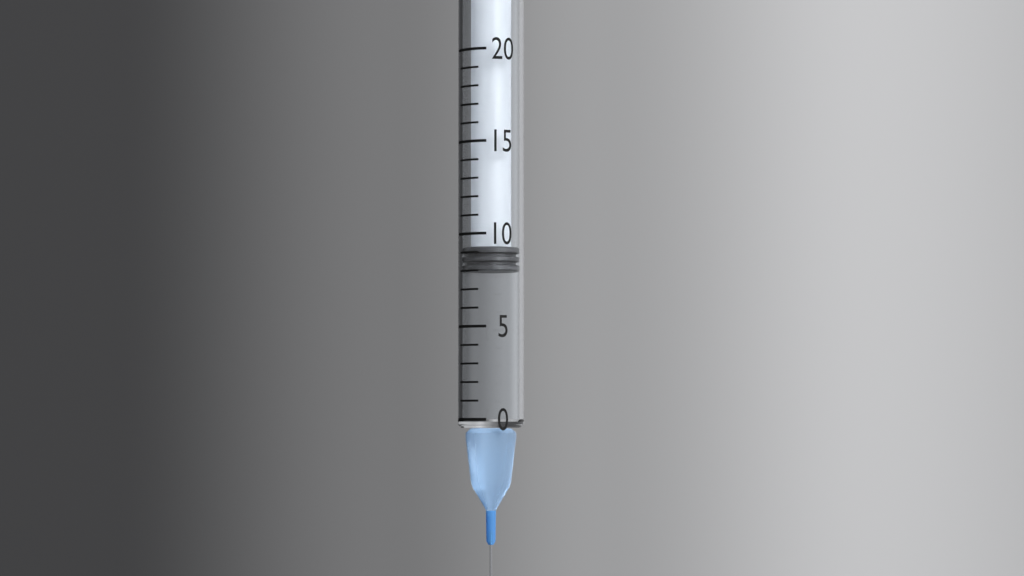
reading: 8 (no unit)
